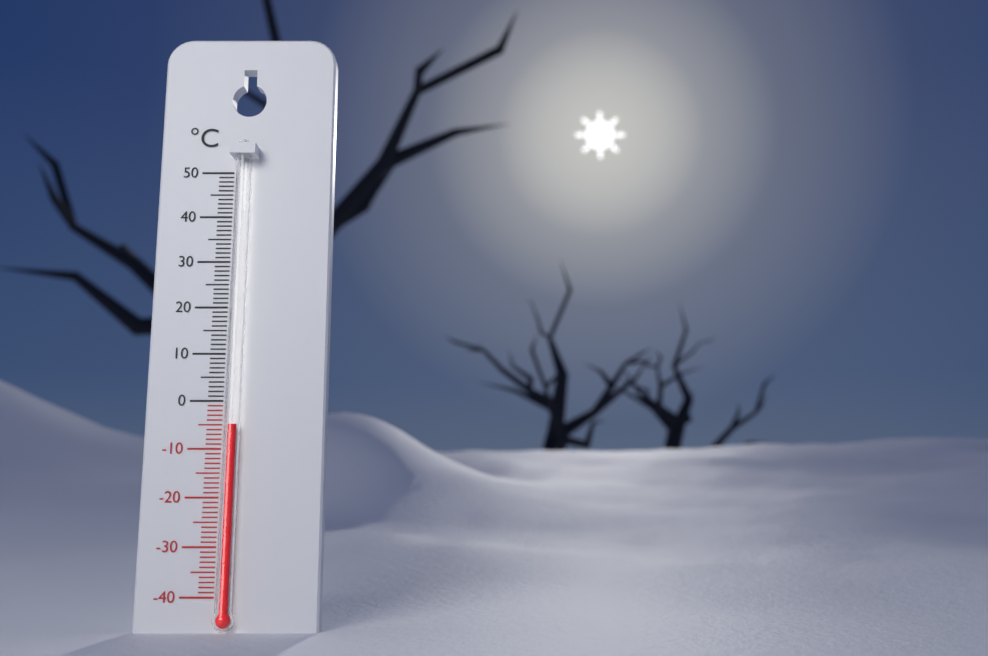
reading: -5 °C
